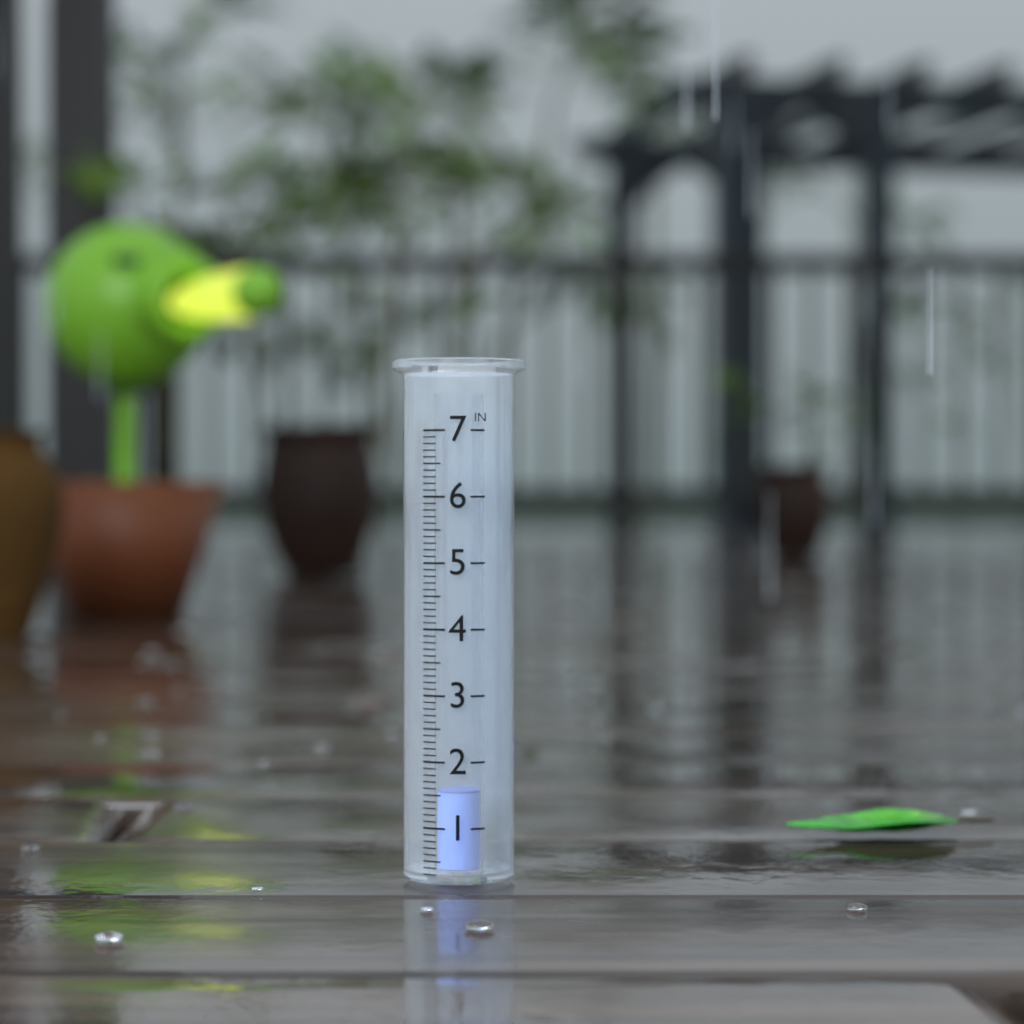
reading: 1.5 in
